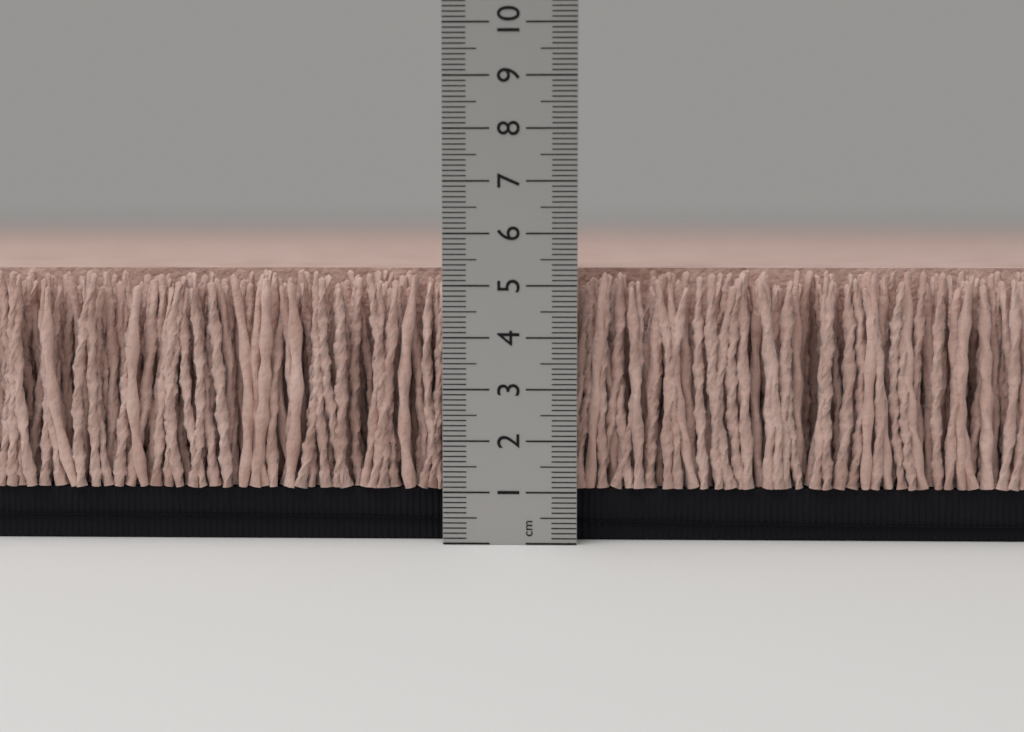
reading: 5.3 cm
